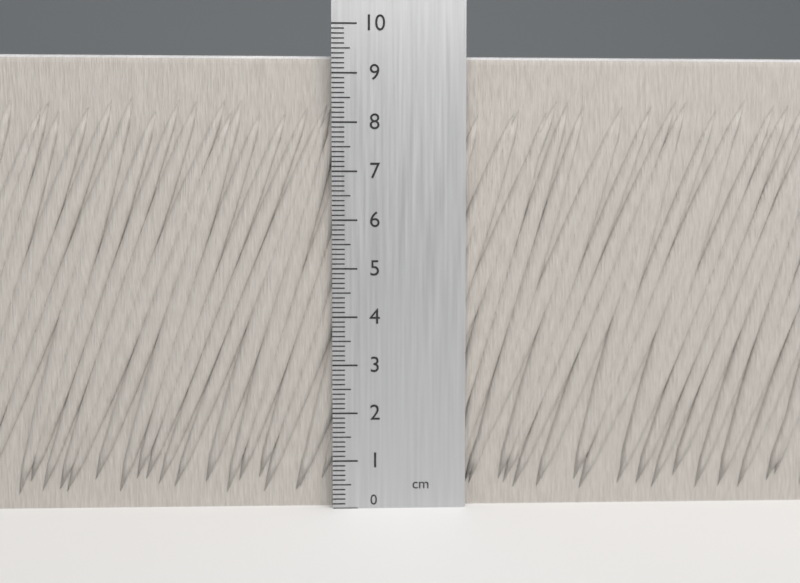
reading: 9.4 cm
